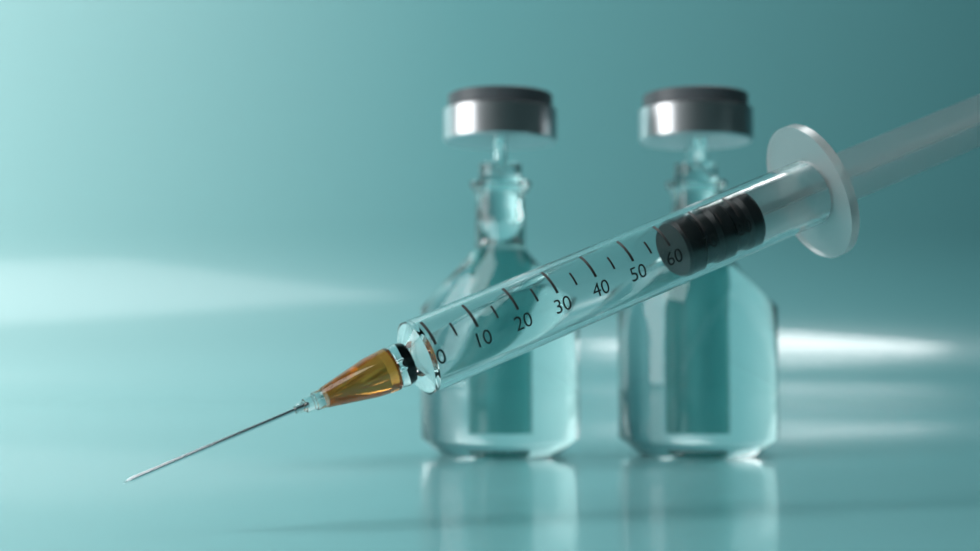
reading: 65 (no unit)
